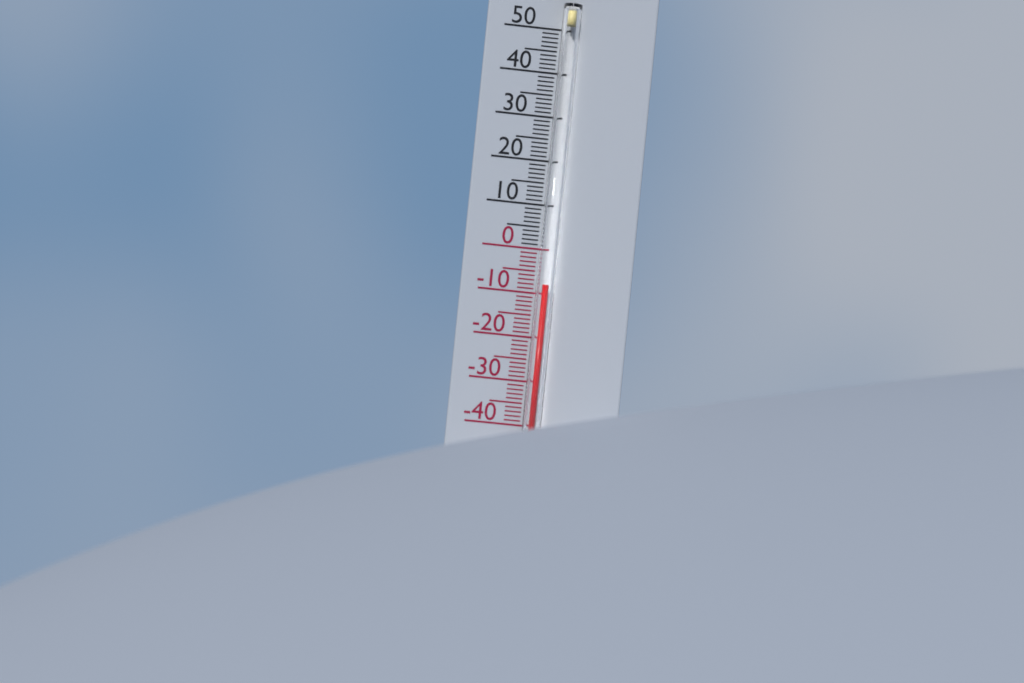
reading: -8 °C
